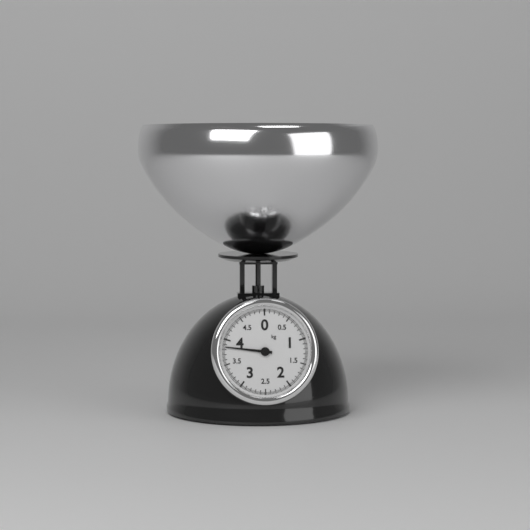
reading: 3.850 kg
